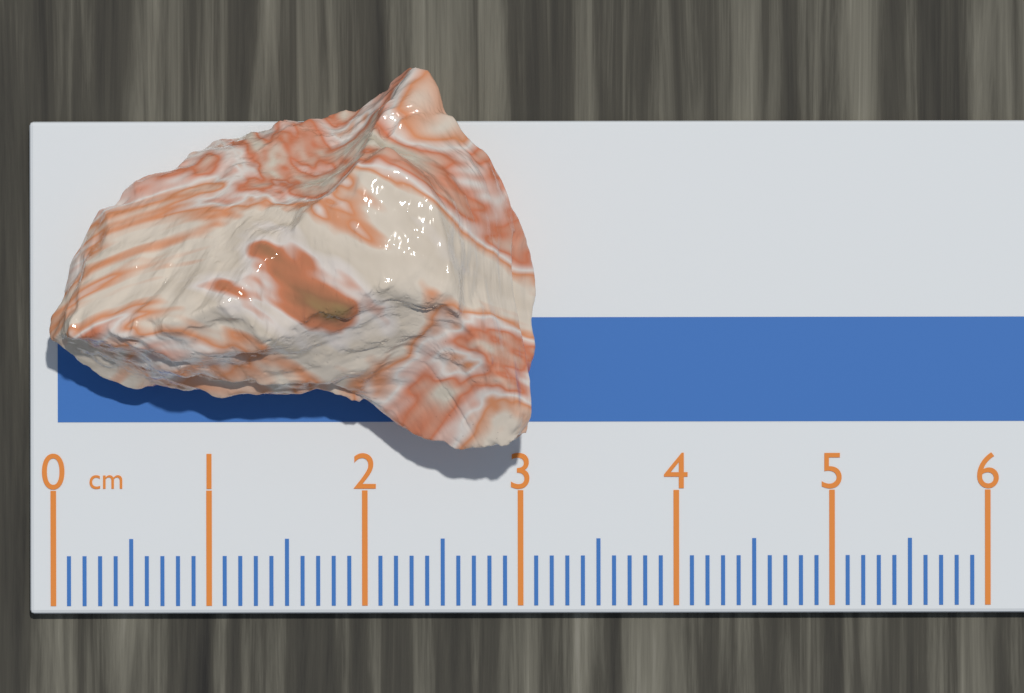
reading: 3.1 cm
